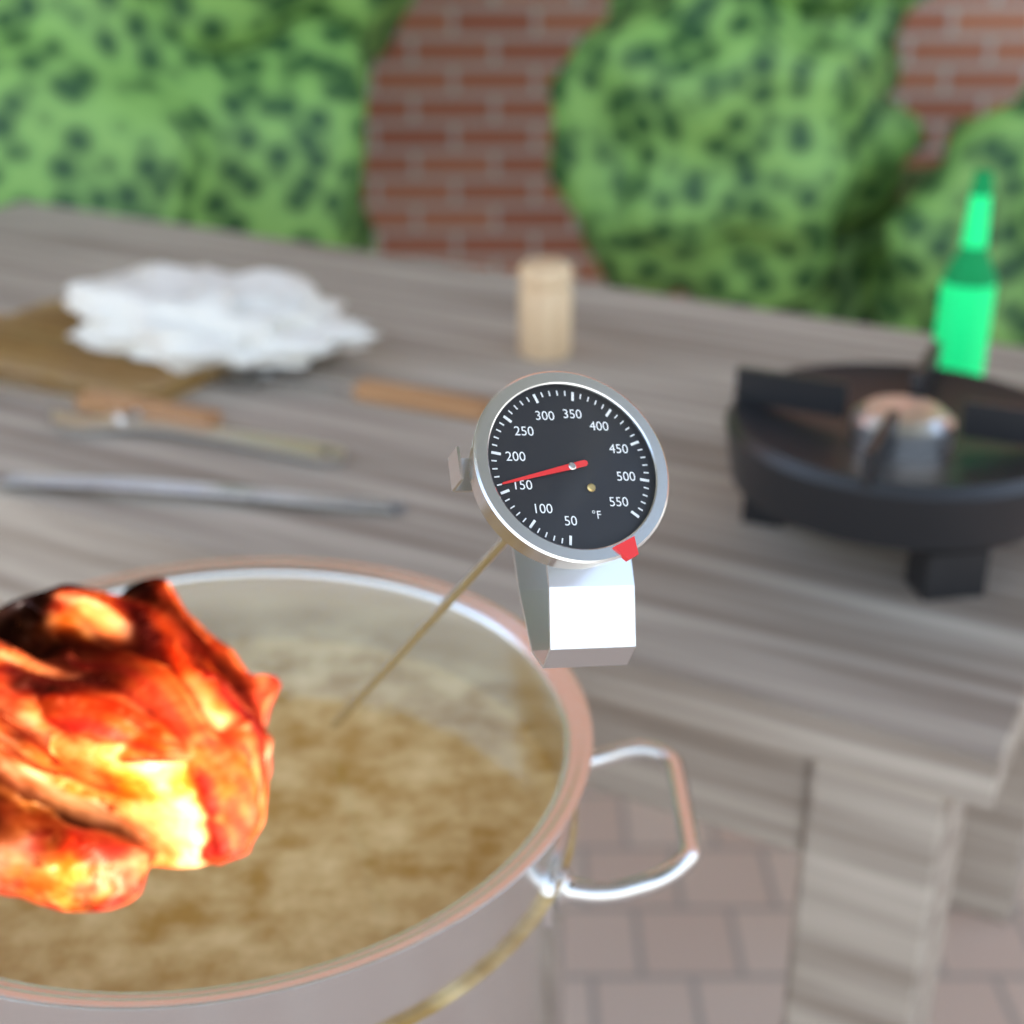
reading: 160 °F
